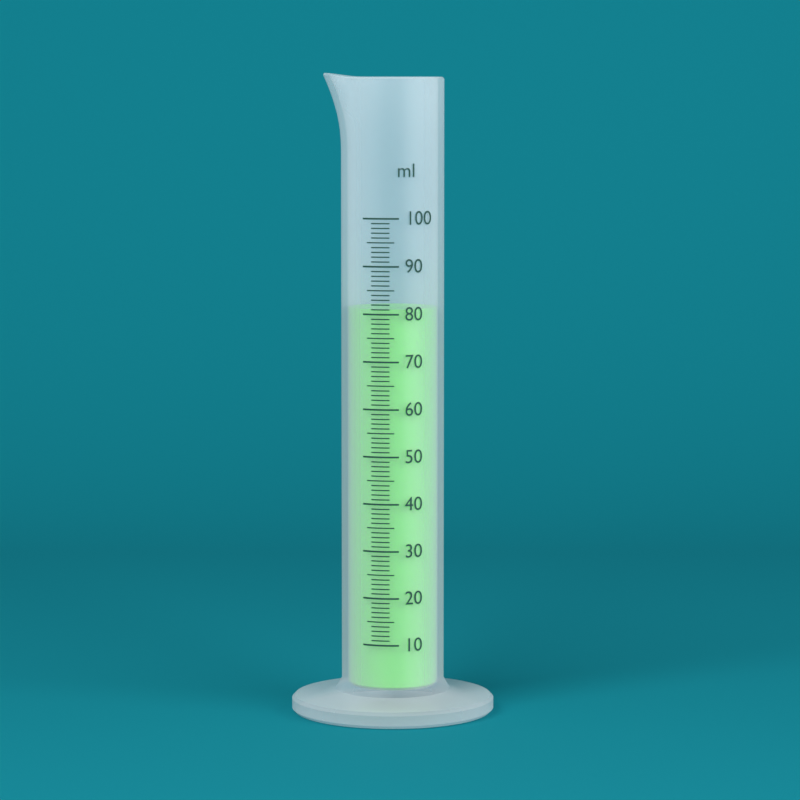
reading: 81 ml
